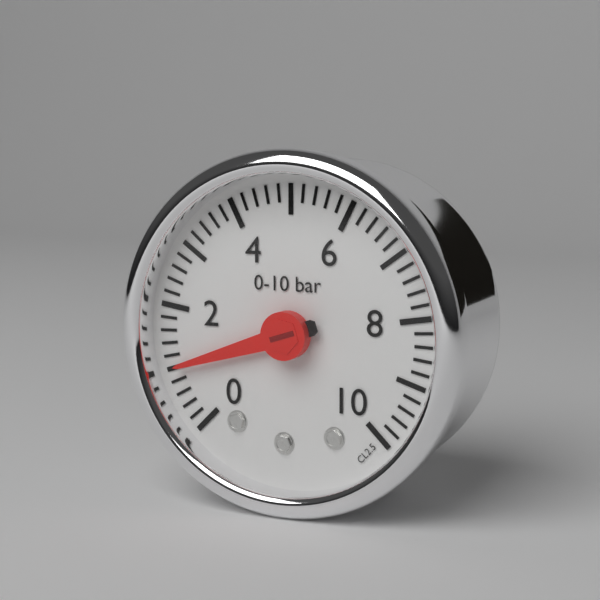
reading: 1.0 bar
